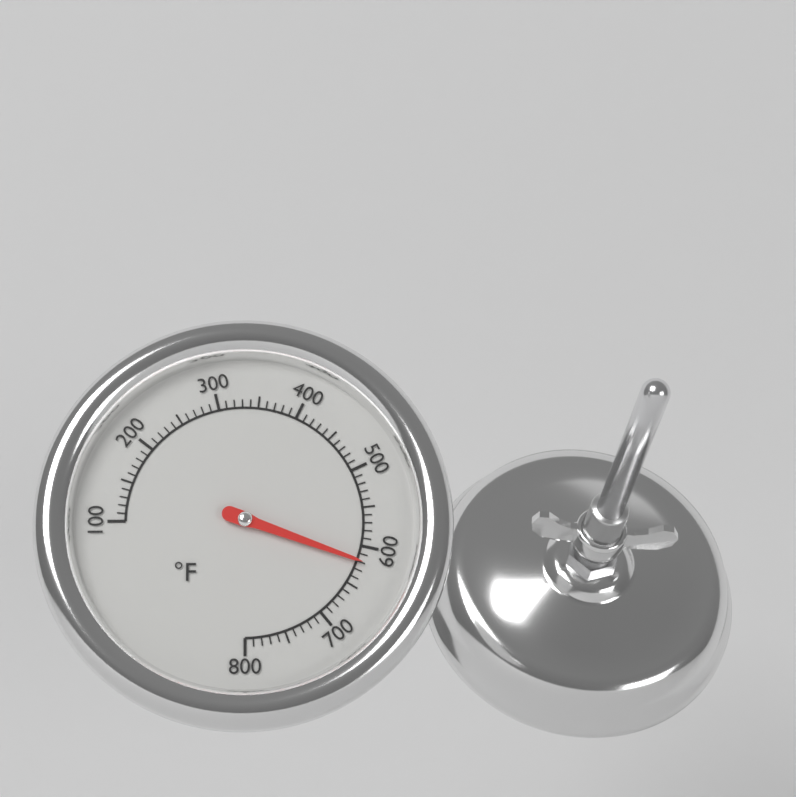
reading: 620 °F
